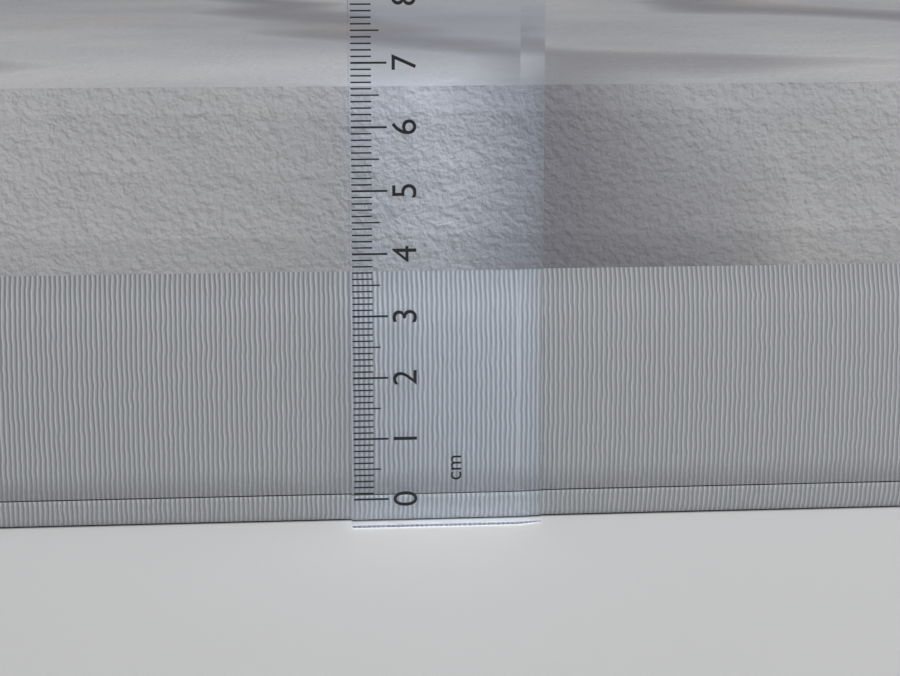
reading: 6.6 cm
